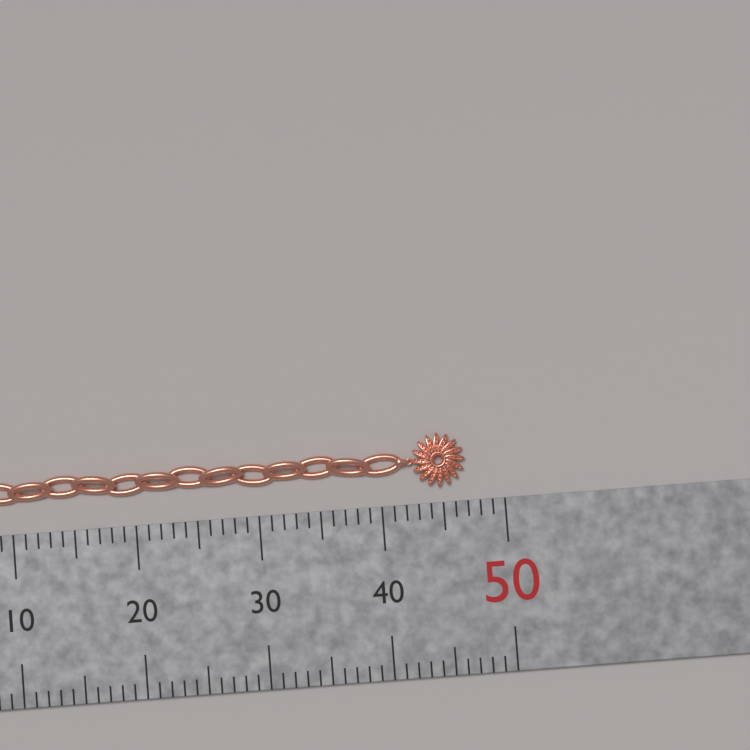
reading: 47 mm
